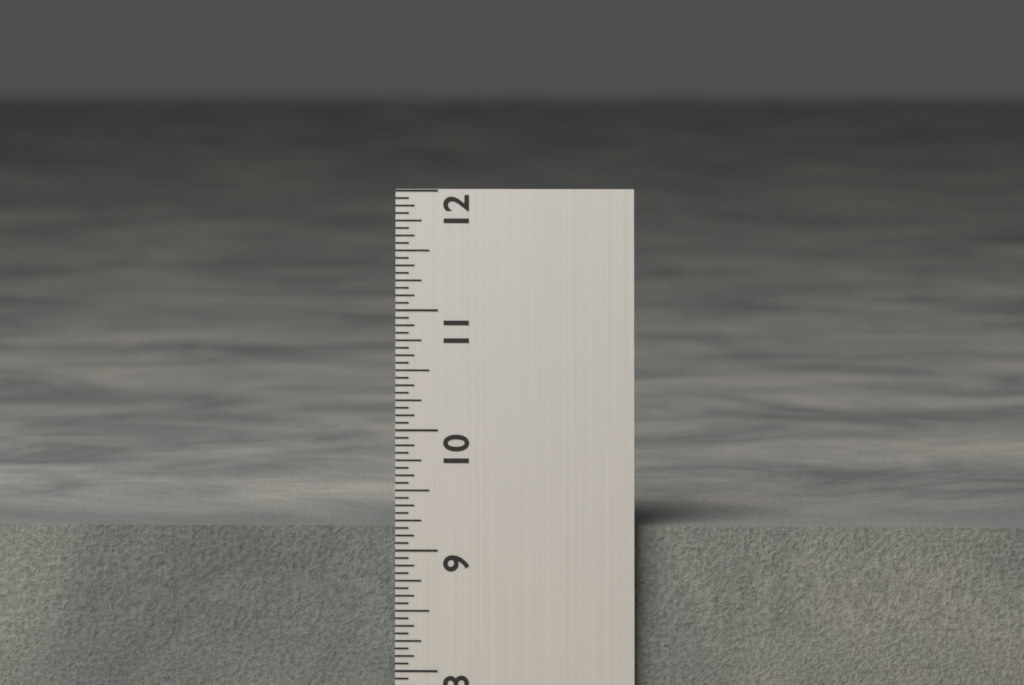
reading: 9.1875 in
